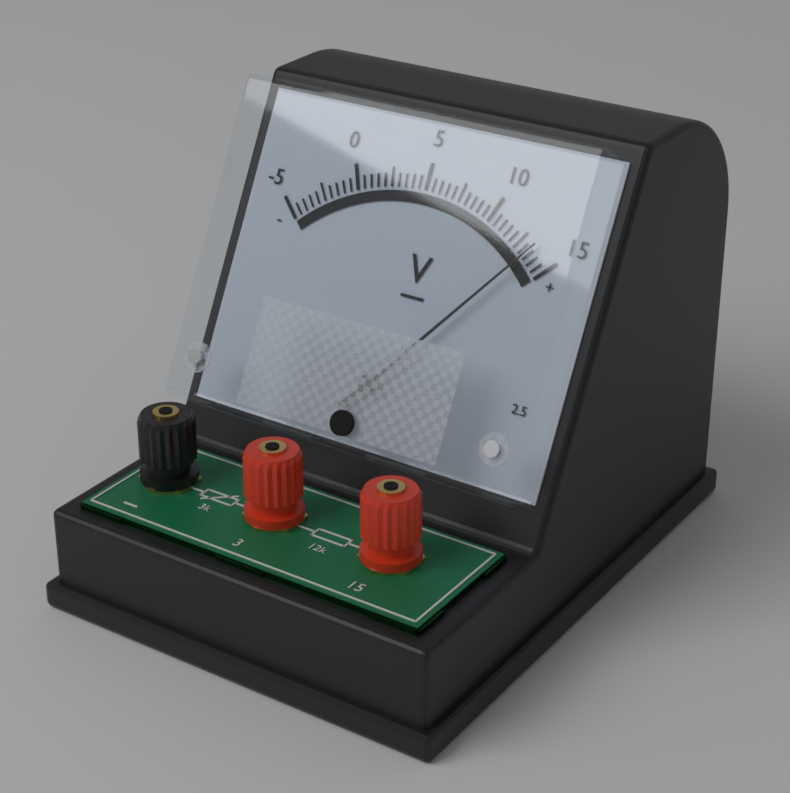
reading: 13.5 V
